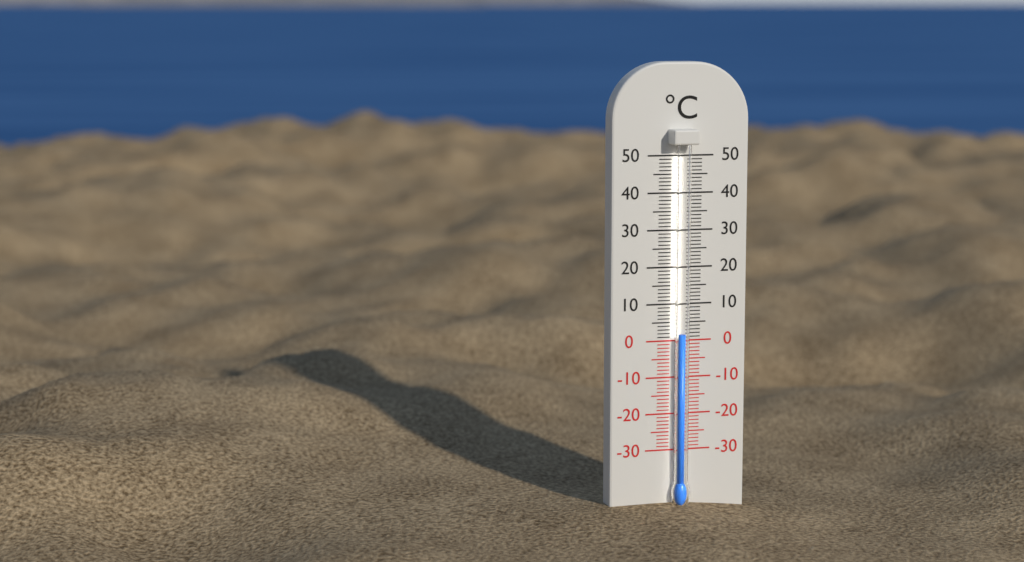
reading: 2 °C
